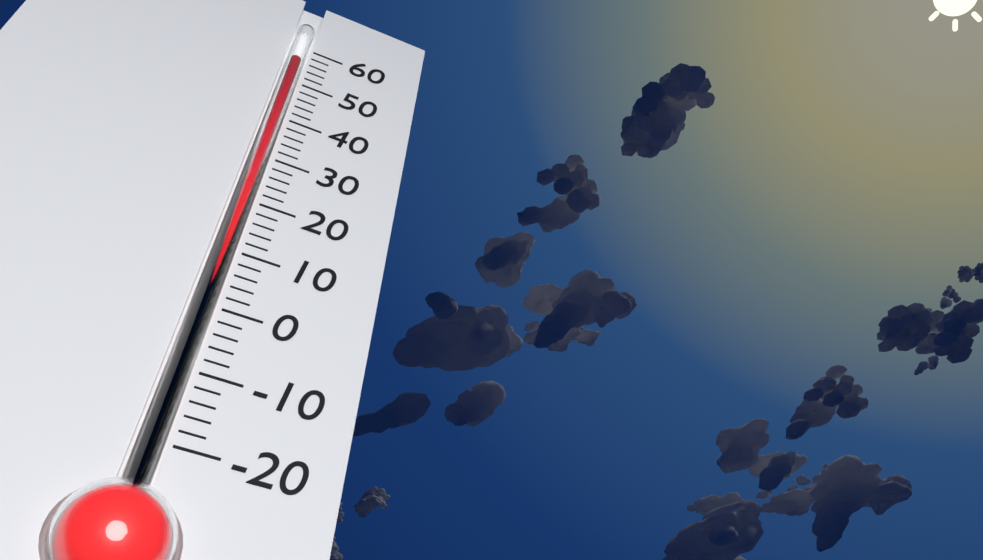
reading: 56 (no unit)
